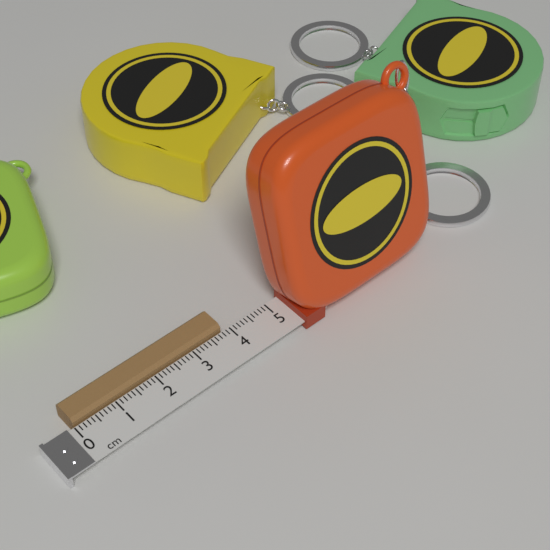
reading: 3.8 cm
